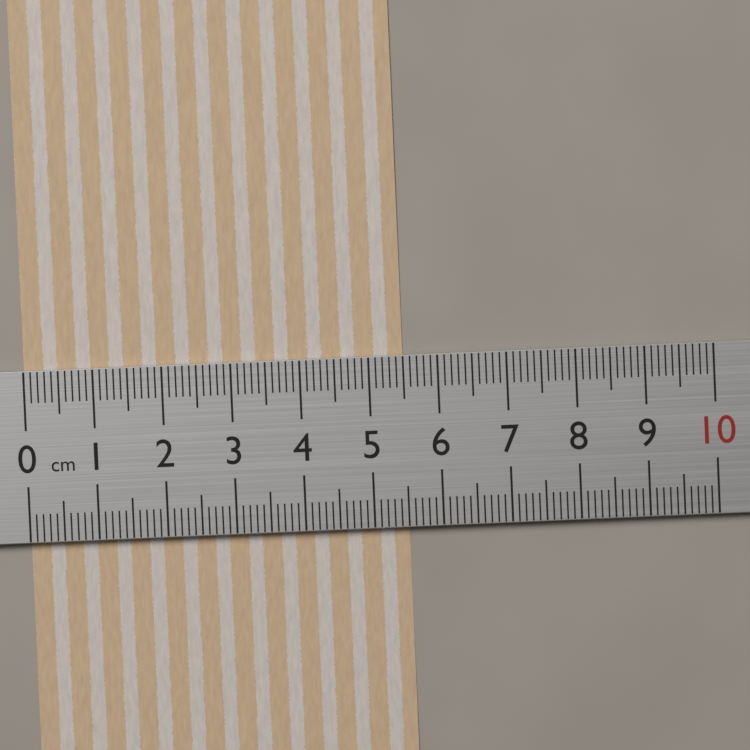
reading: 5.5 cm
